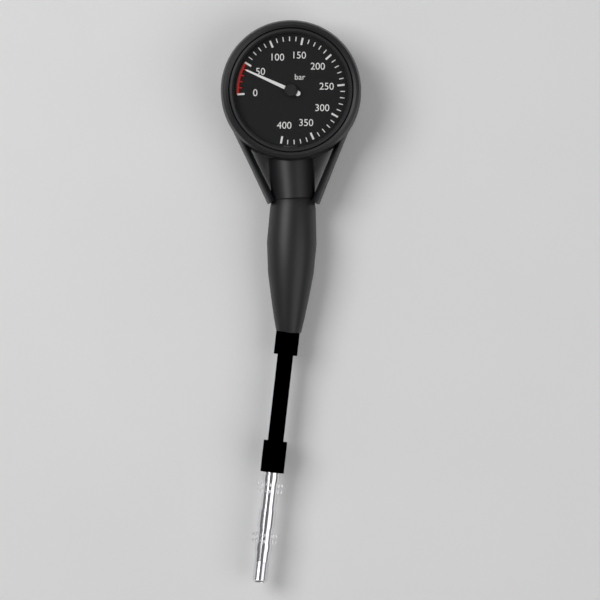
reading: 40 bar
